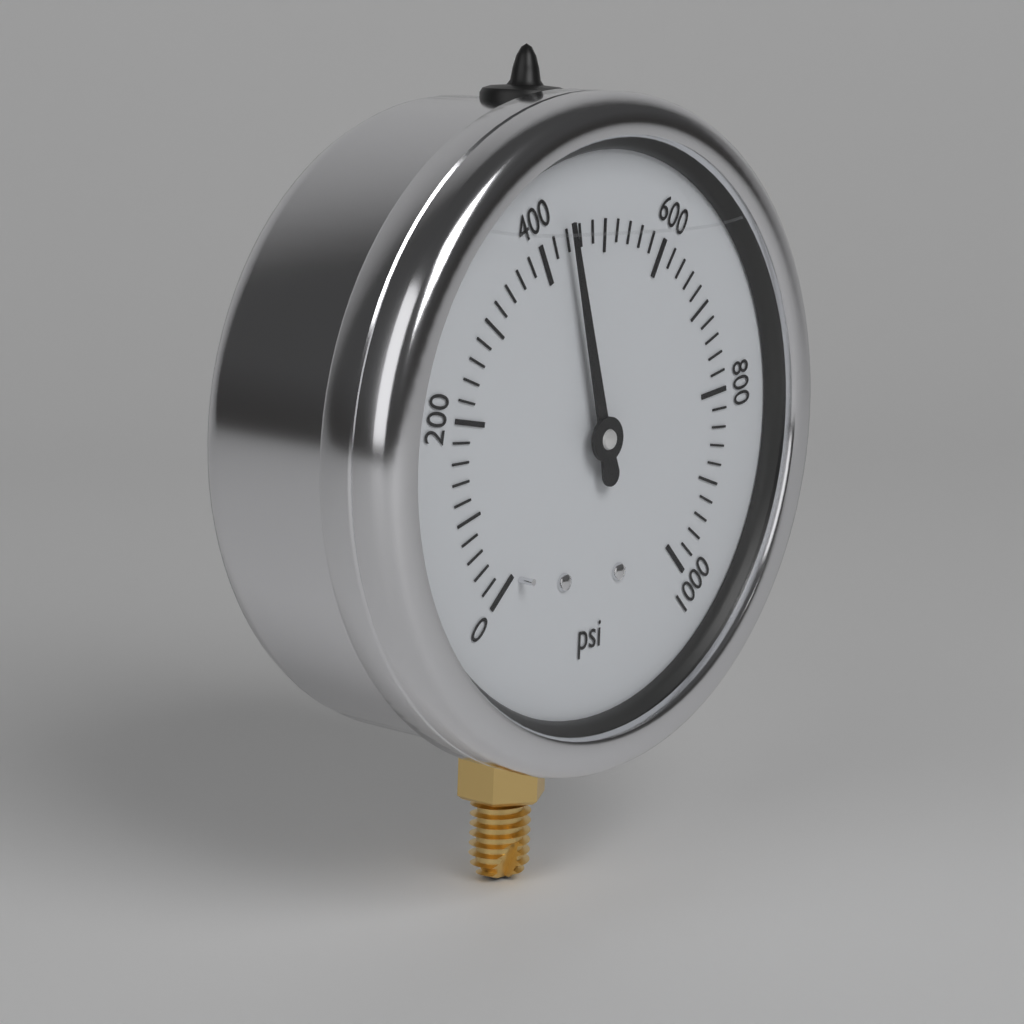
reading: 440 psi
